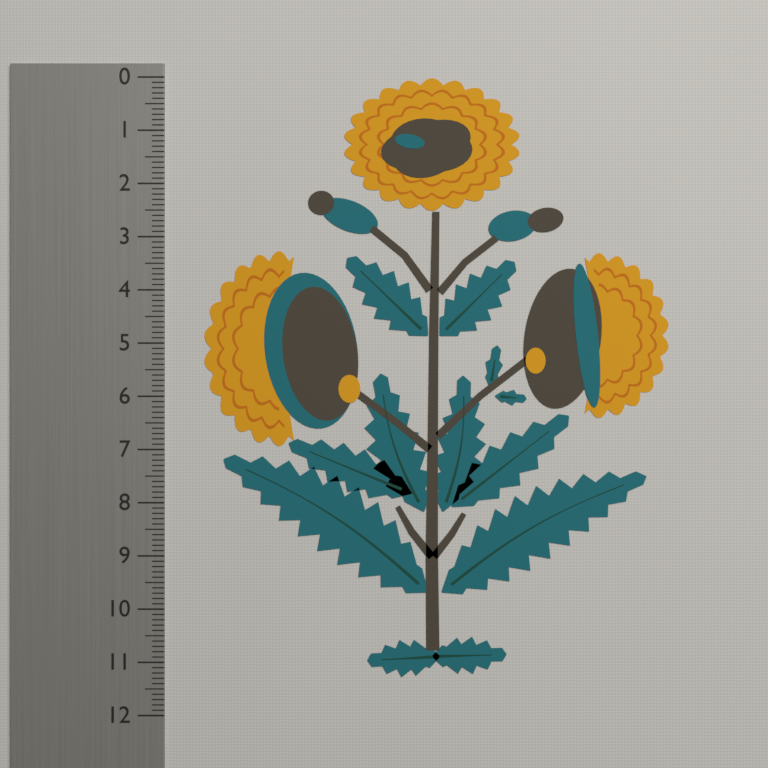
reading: 11.3 (no unit)
